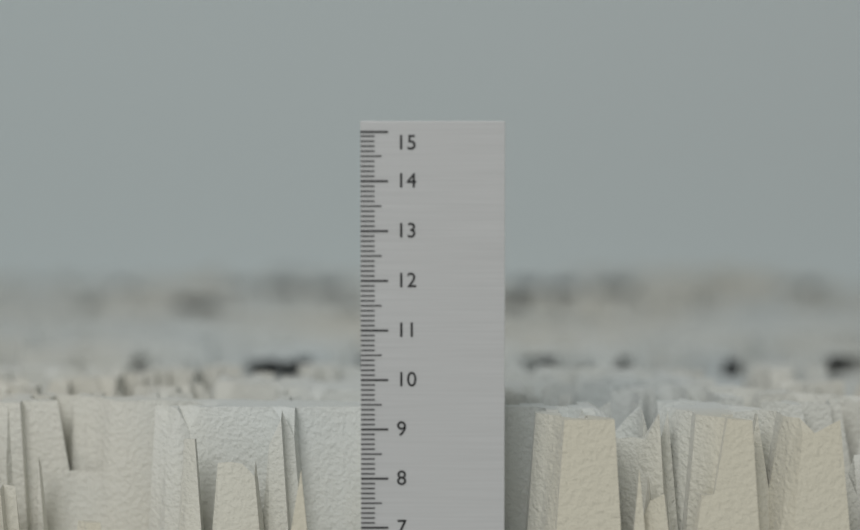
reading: 9.2 (no unit)
